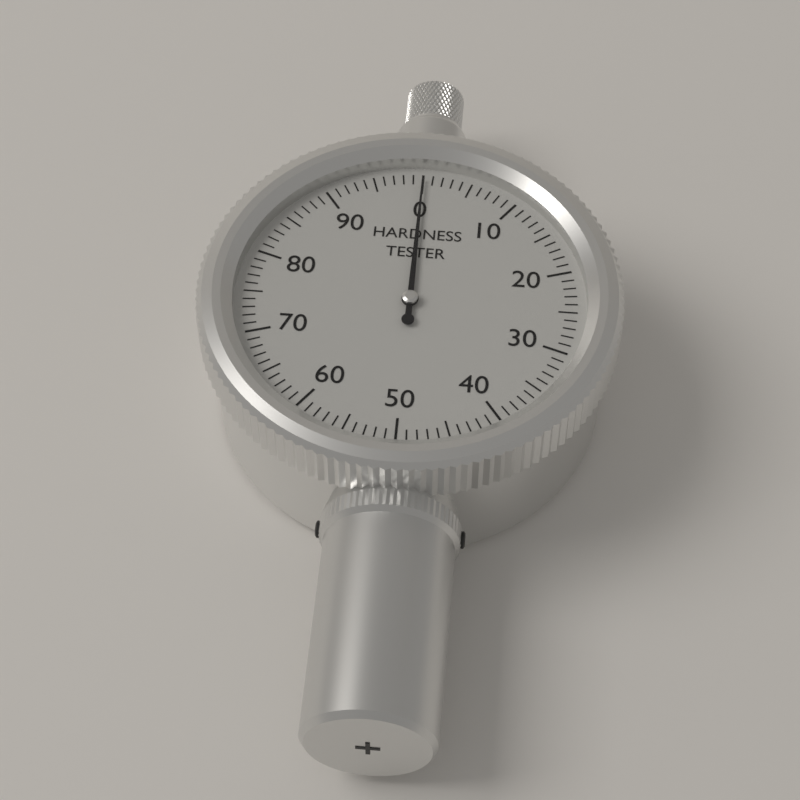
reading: 0 (no unit)
